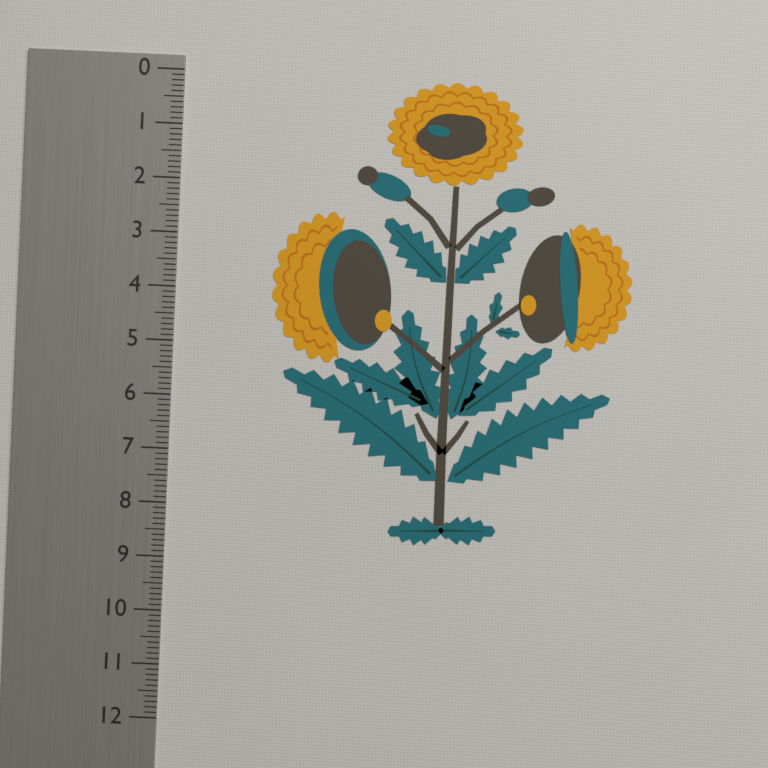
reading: 8.6 (no unit)
